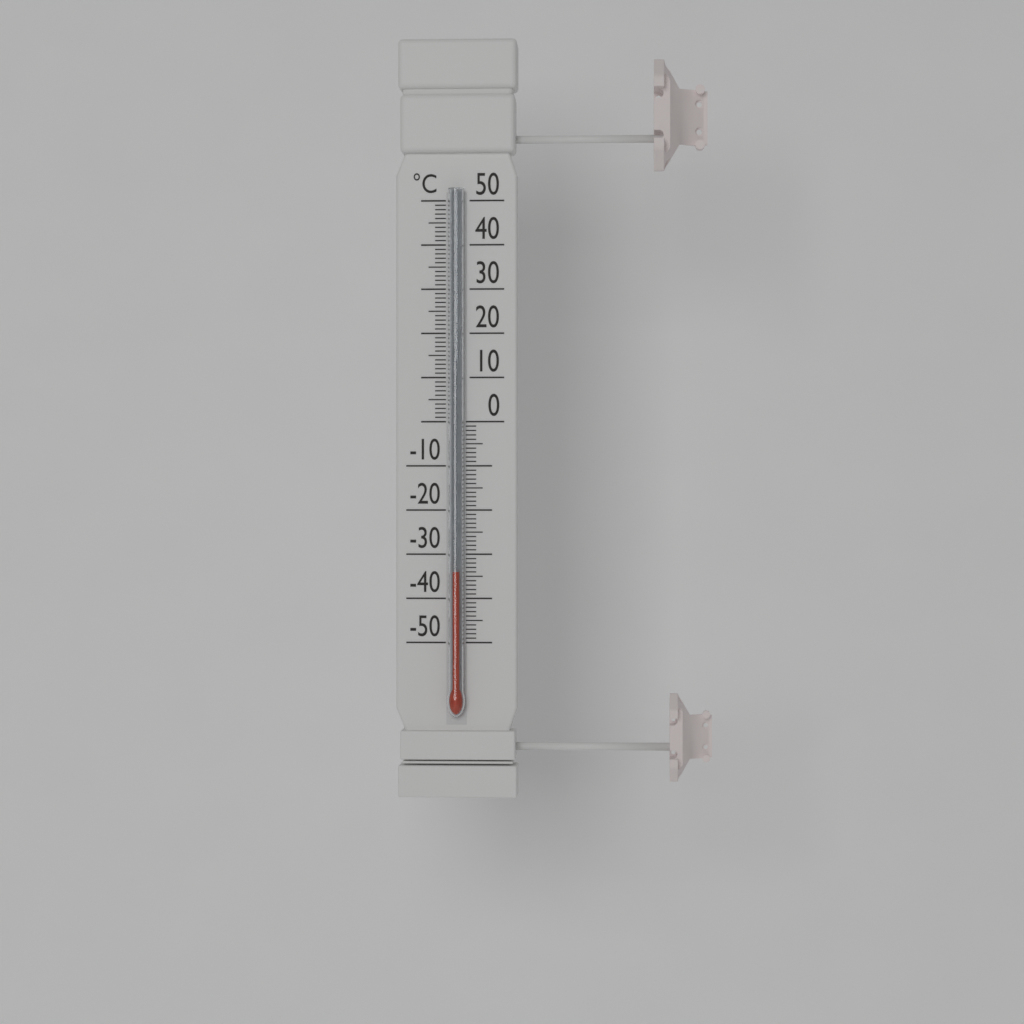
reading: -34 °C
